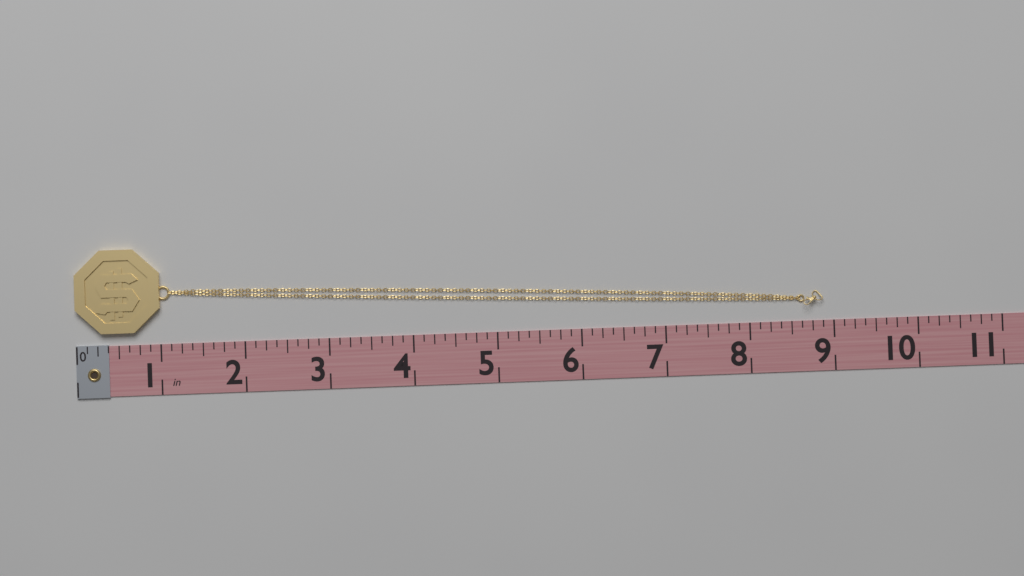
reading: 8.875 in
